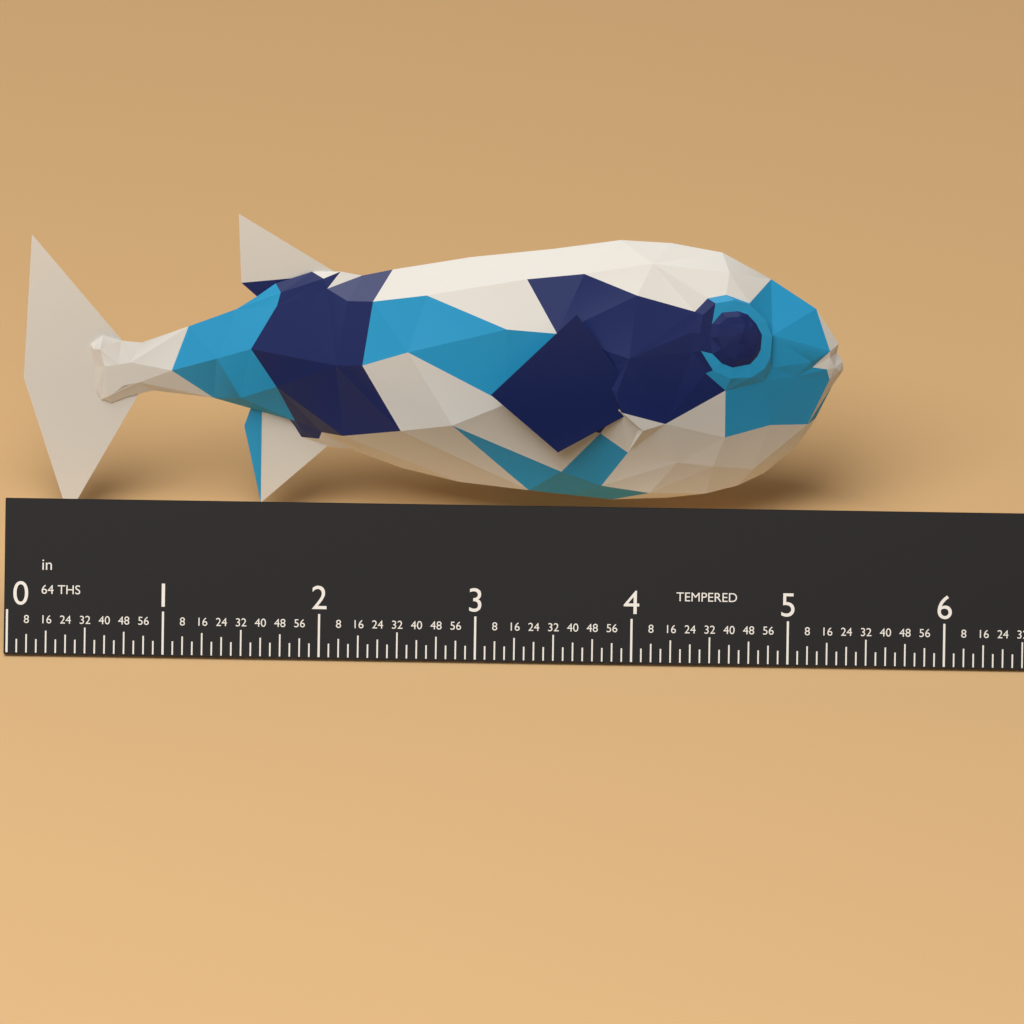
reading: 5.3125 in
